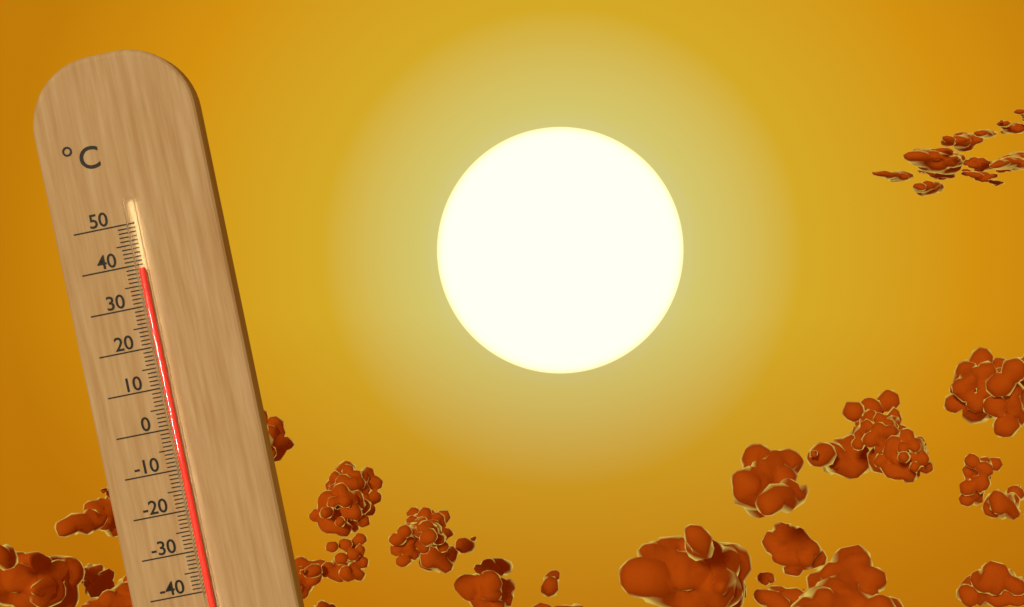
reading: 39 °C
